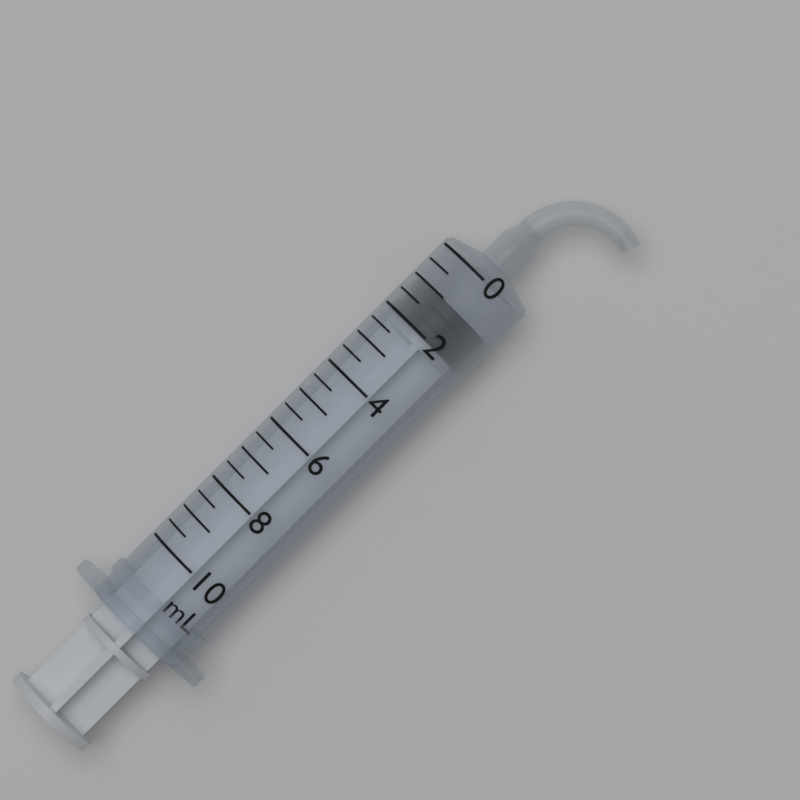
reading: 1.0 mL
